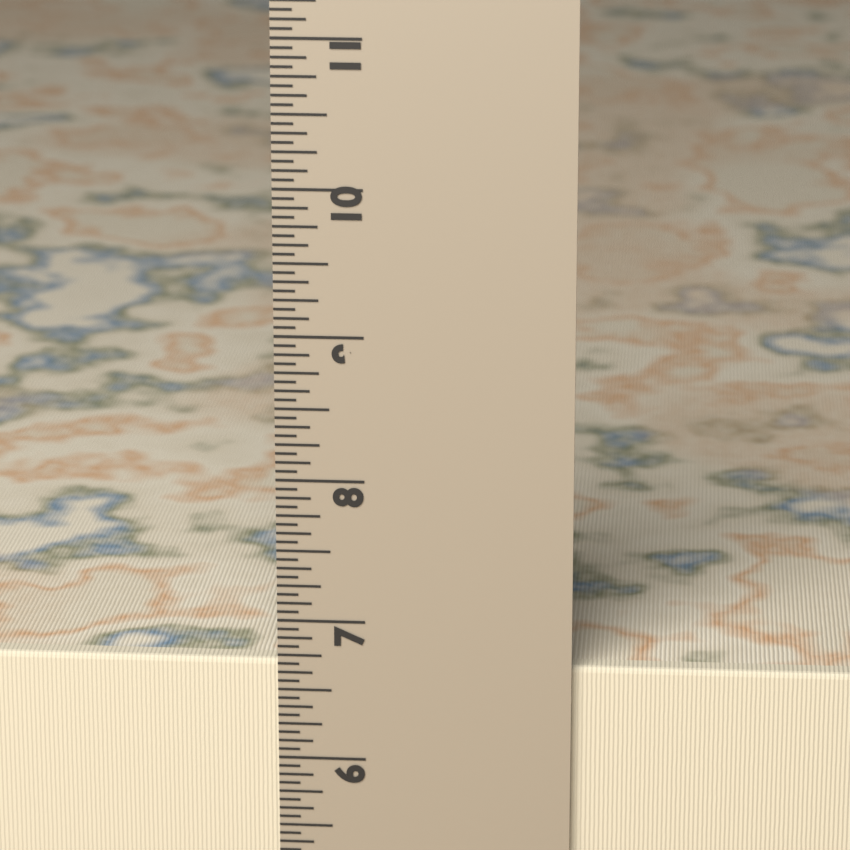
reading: 6.6875 in
